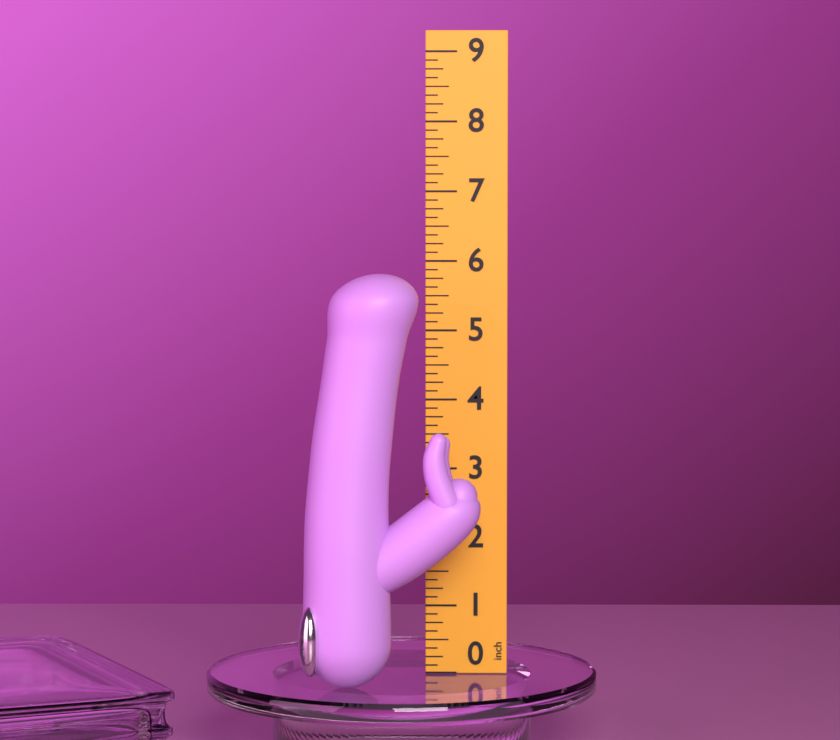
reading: 5.875 inch
